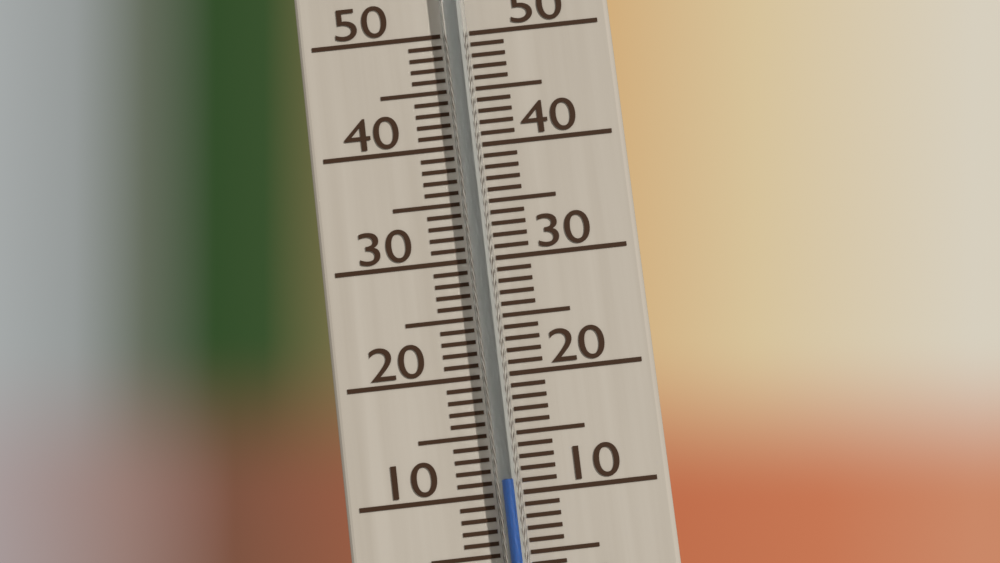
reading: 11 °C
